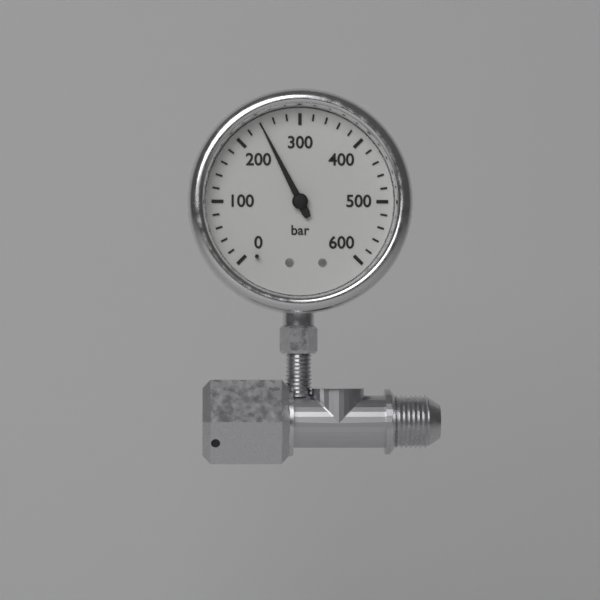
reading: 240 bar
